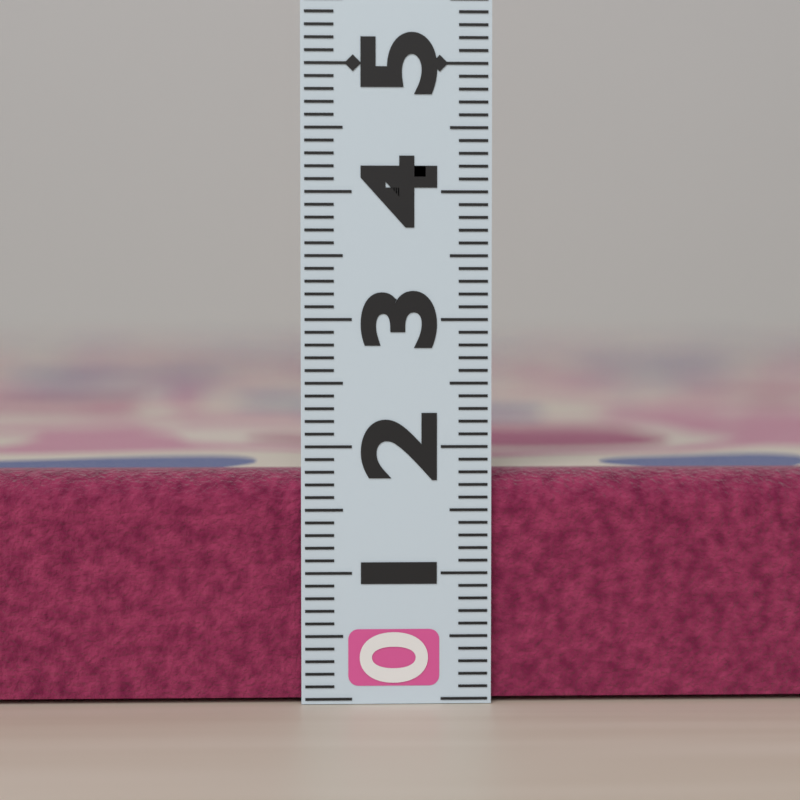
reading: 1.8 (no unit)
